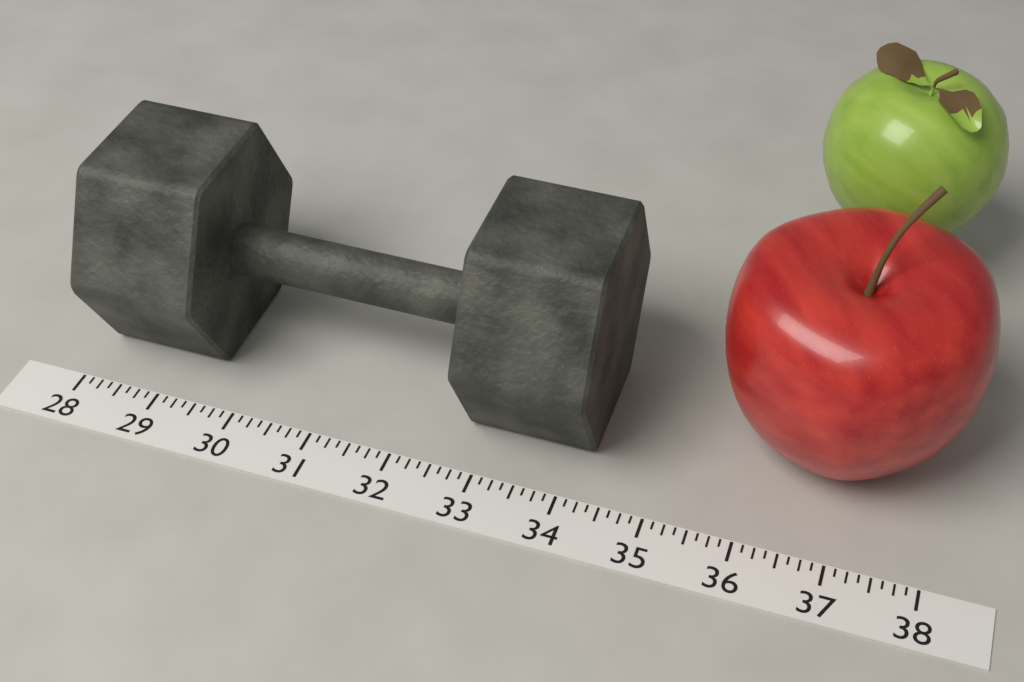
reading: 34.250 (no unit)
